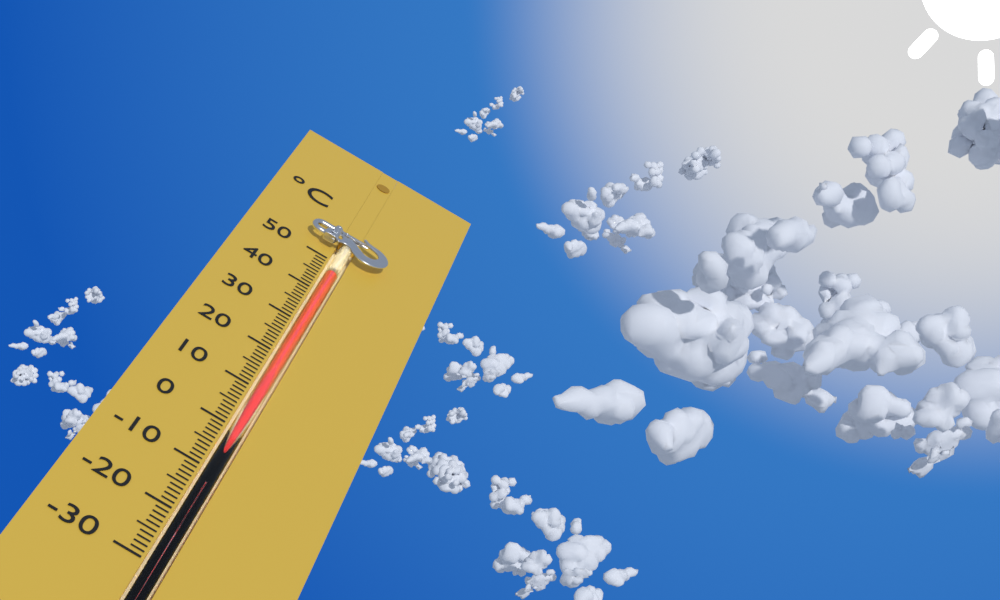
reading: 46 °C
